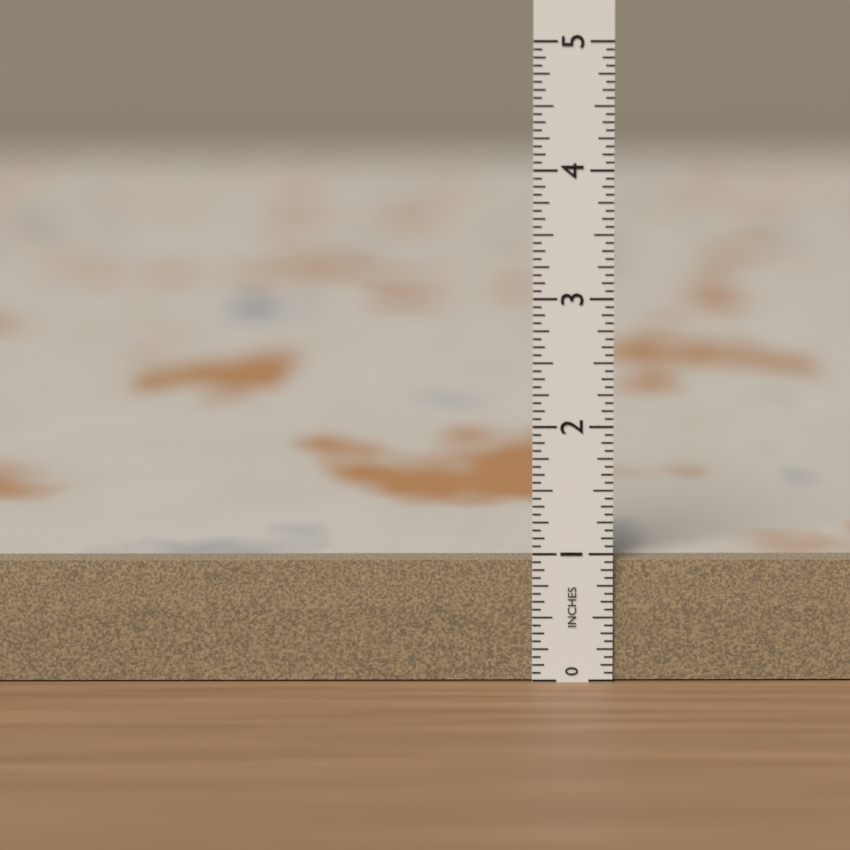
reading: 0.9375 in
